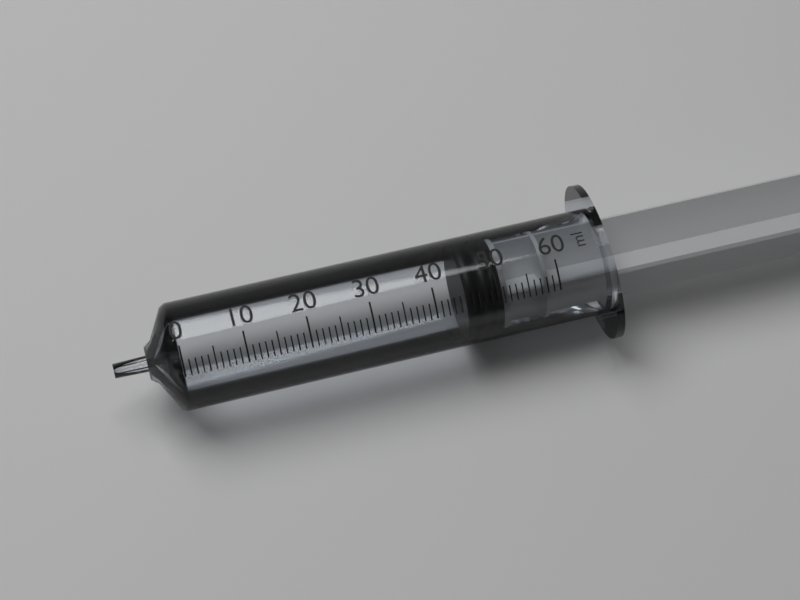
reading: 45 ml
